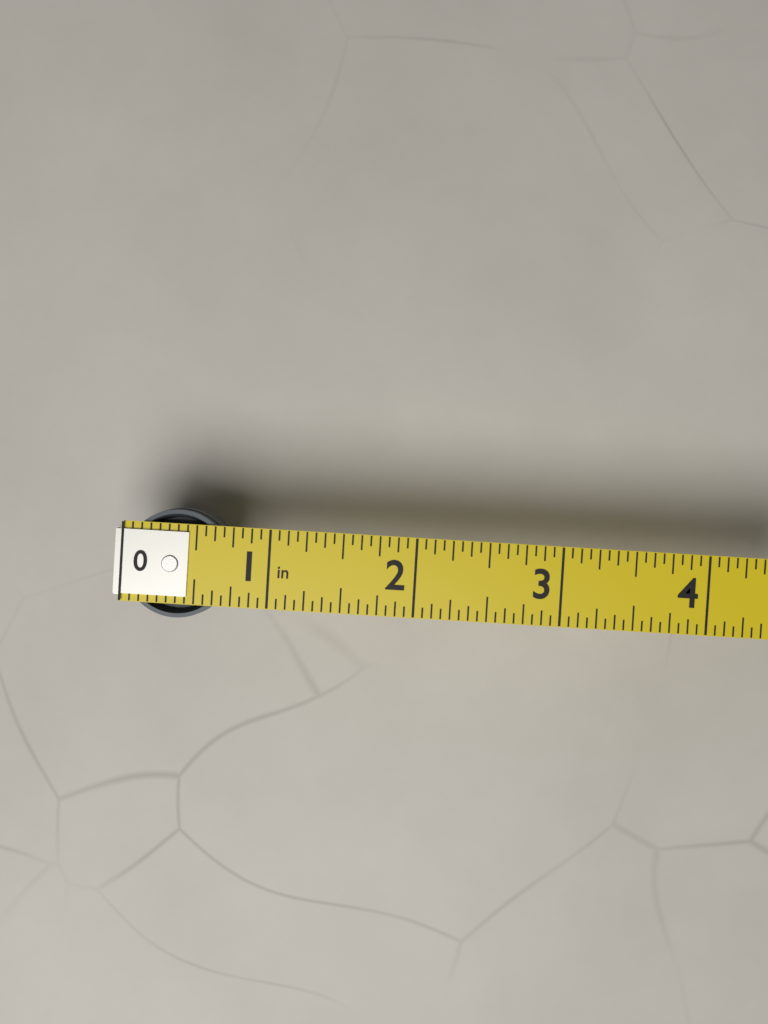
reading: 0.7500 in
